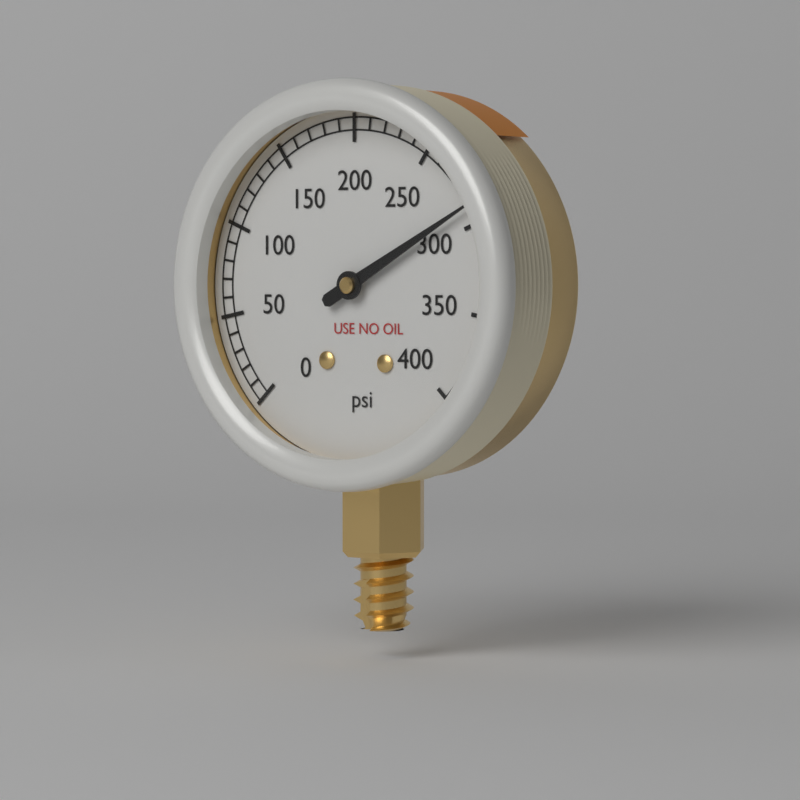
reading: 290 psi
